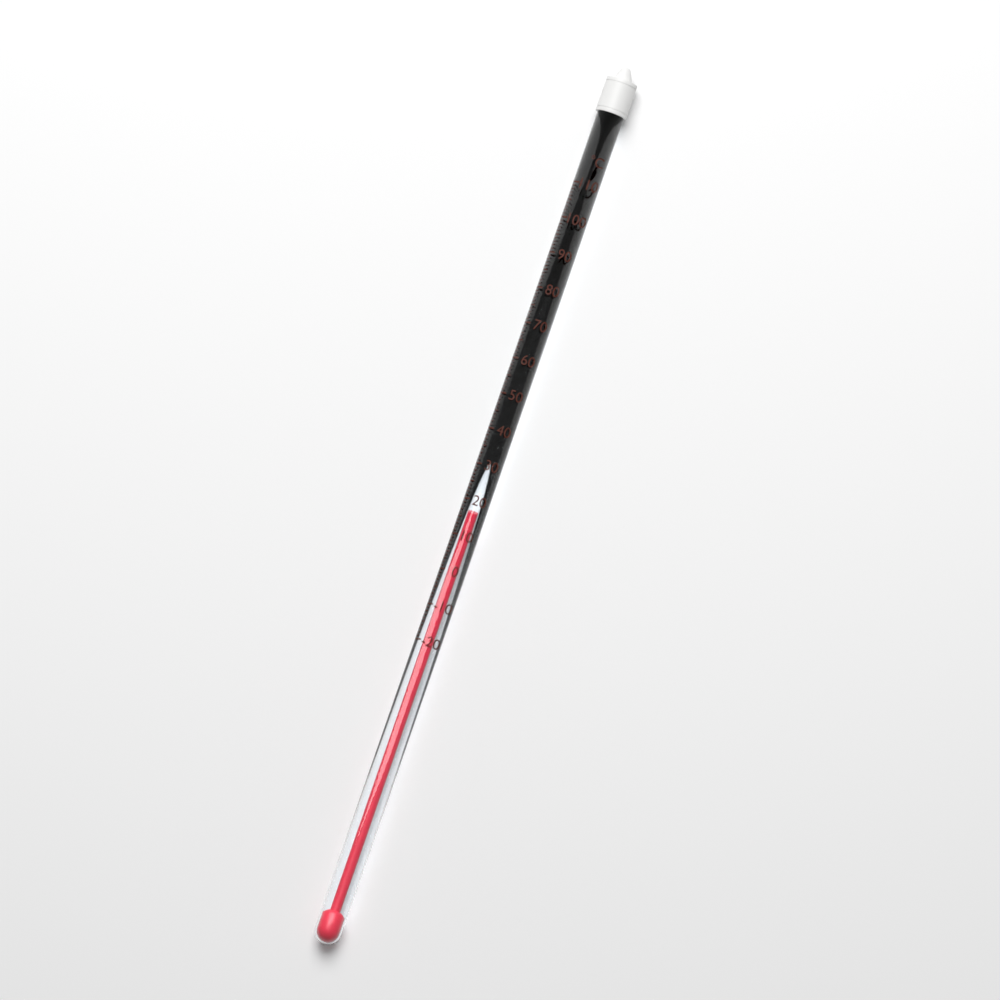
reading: 16 °C
